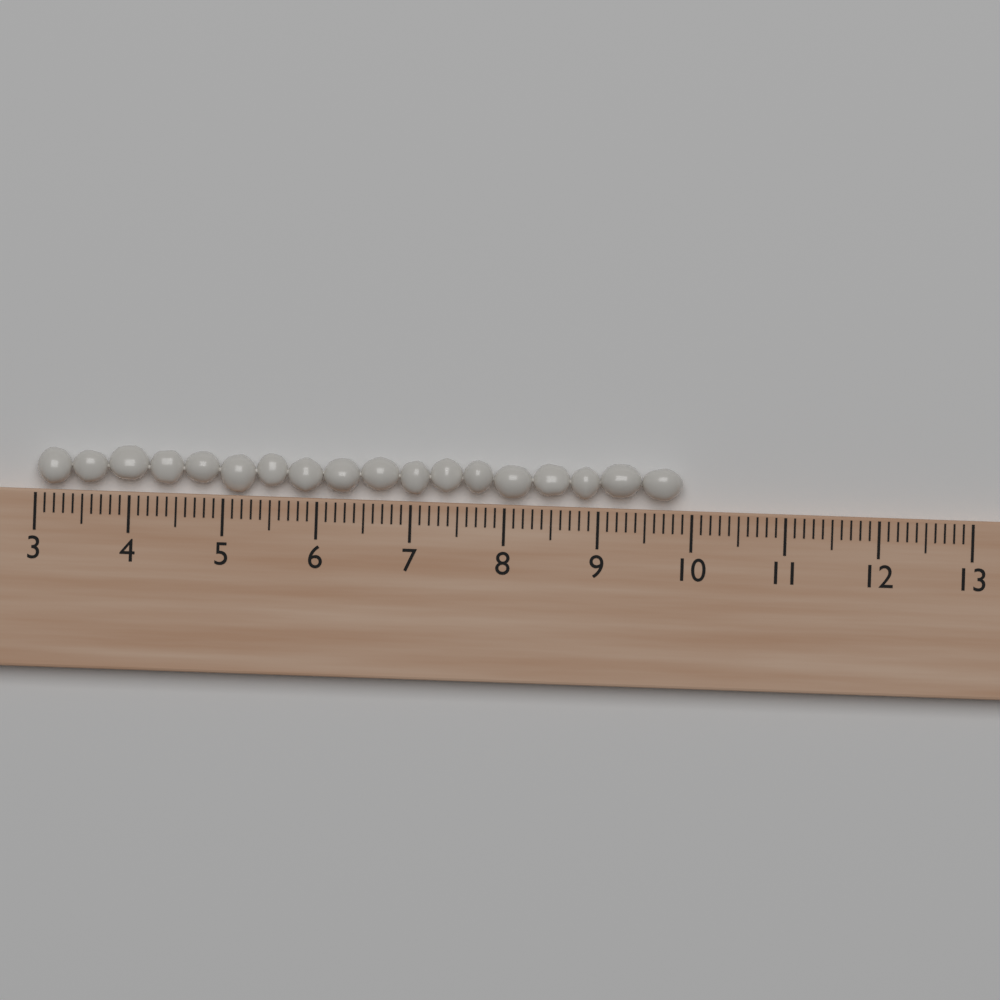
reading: 9.9 (no unit)
